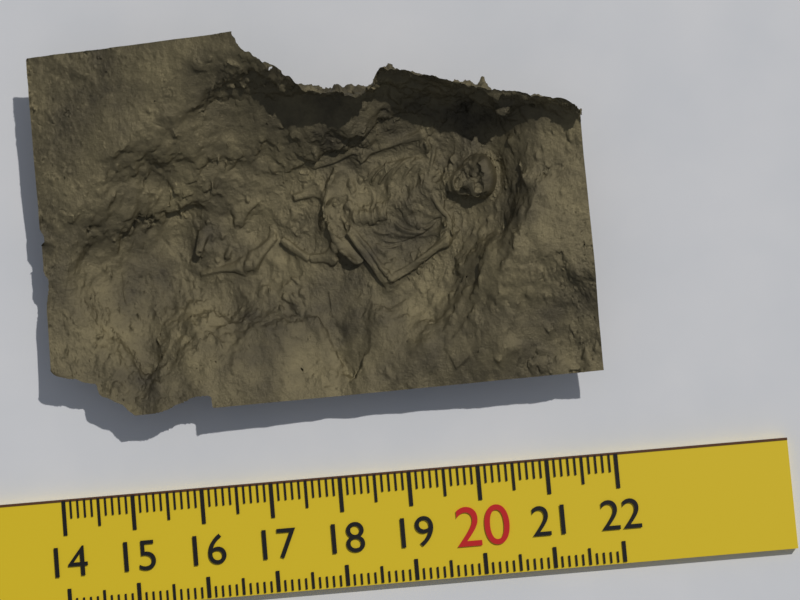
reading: 21.9 (no unit)
